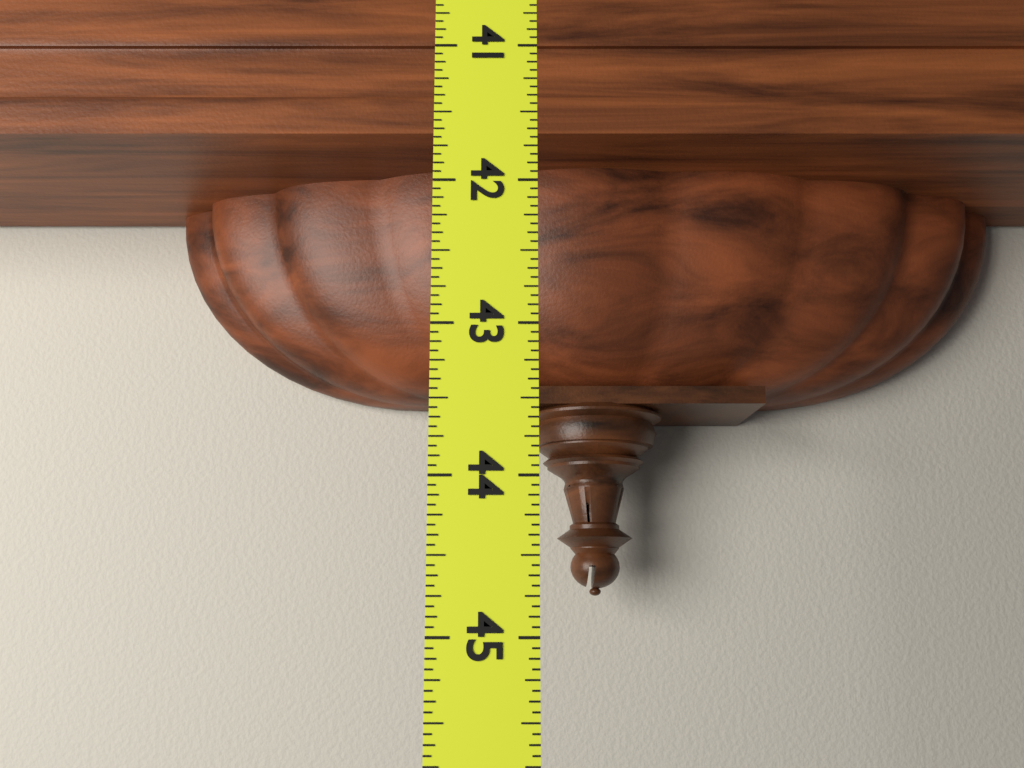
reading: 44.7500 (no unit)
